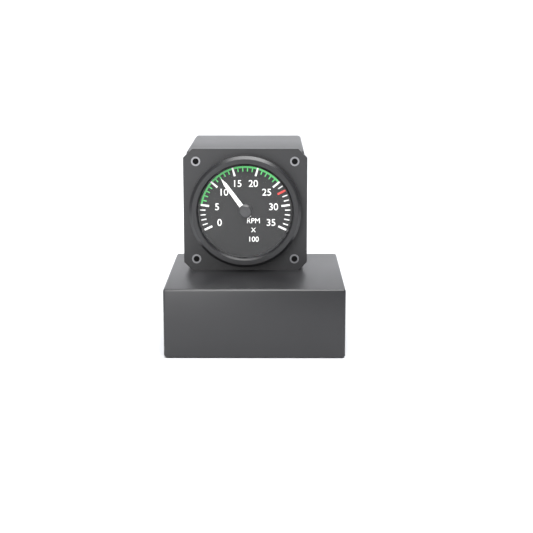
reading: 1200 RPM
